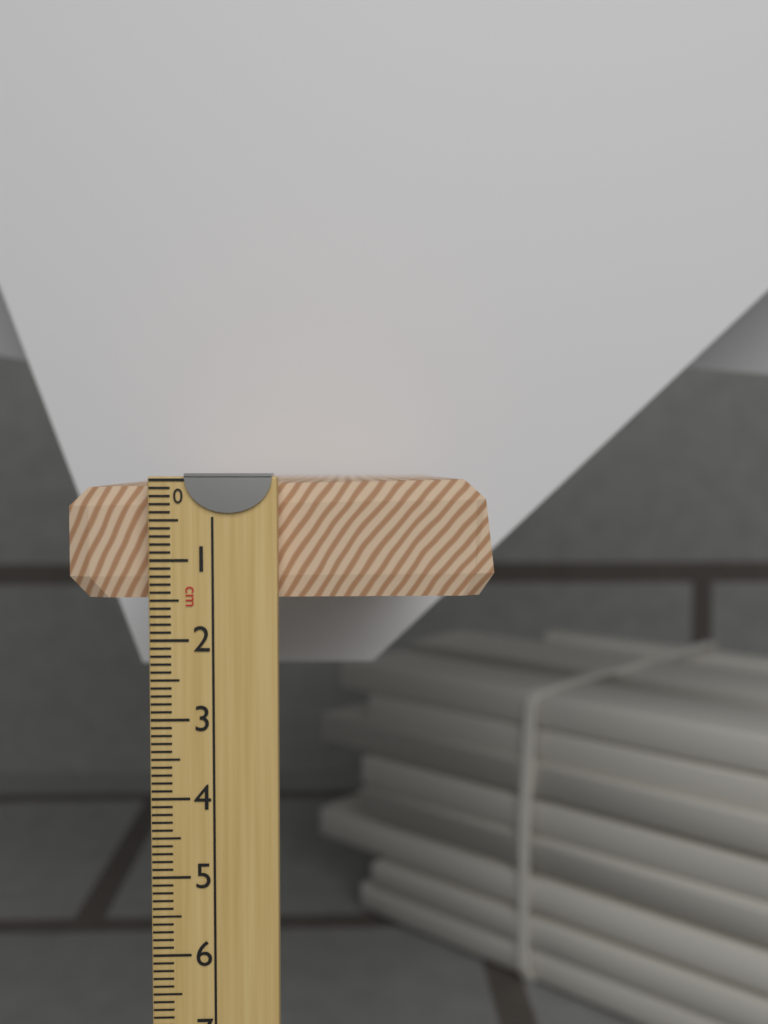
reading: 1.6 cm
